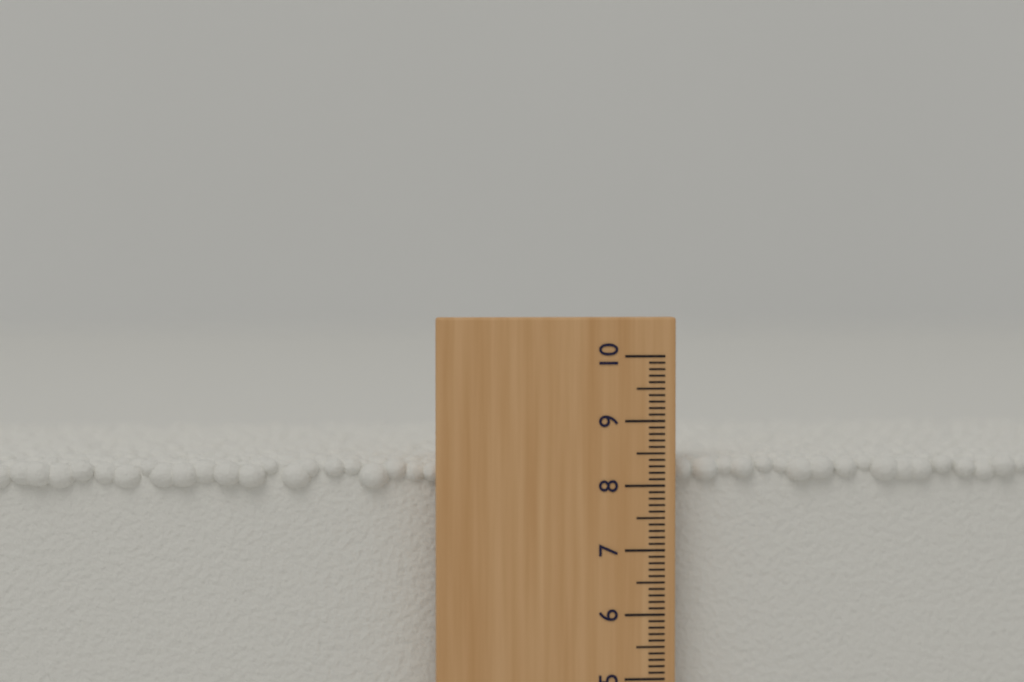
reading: 8.4 (no unit)
